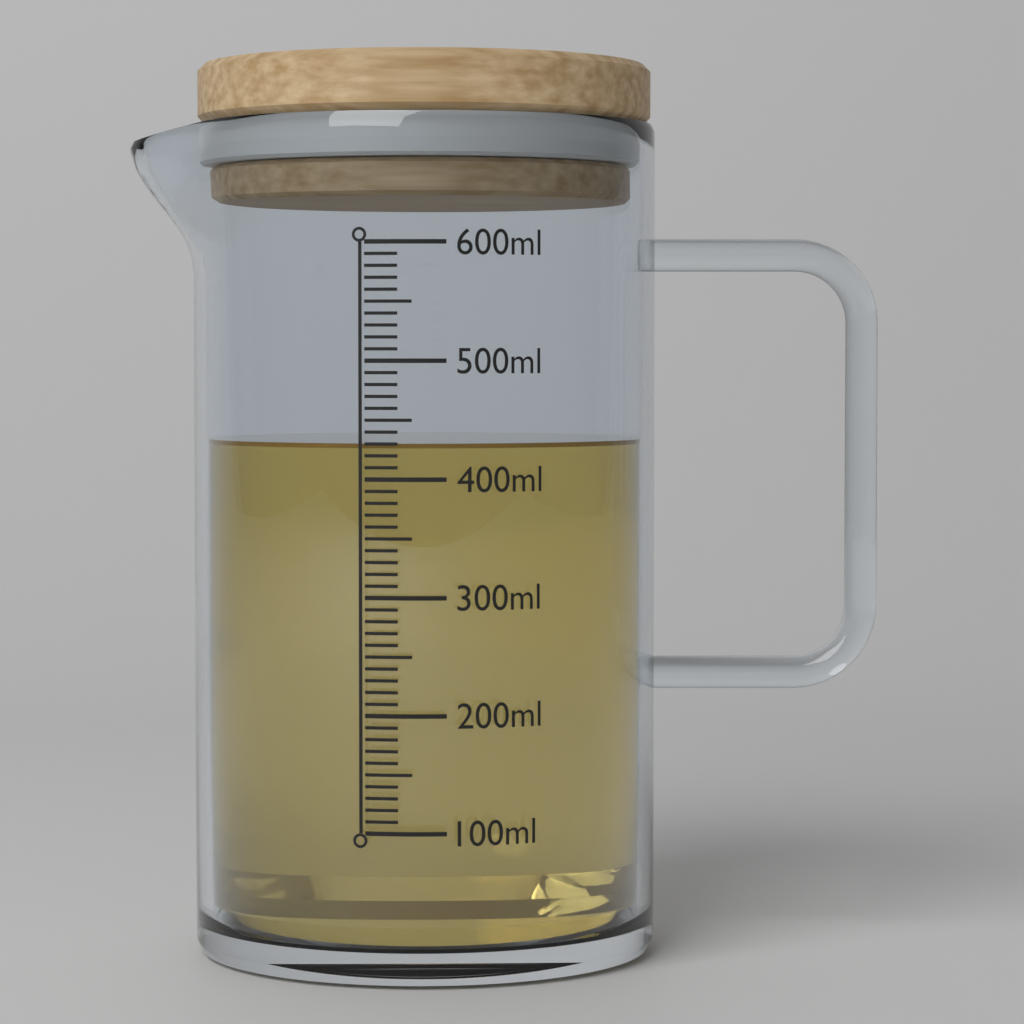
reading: 430 ml
